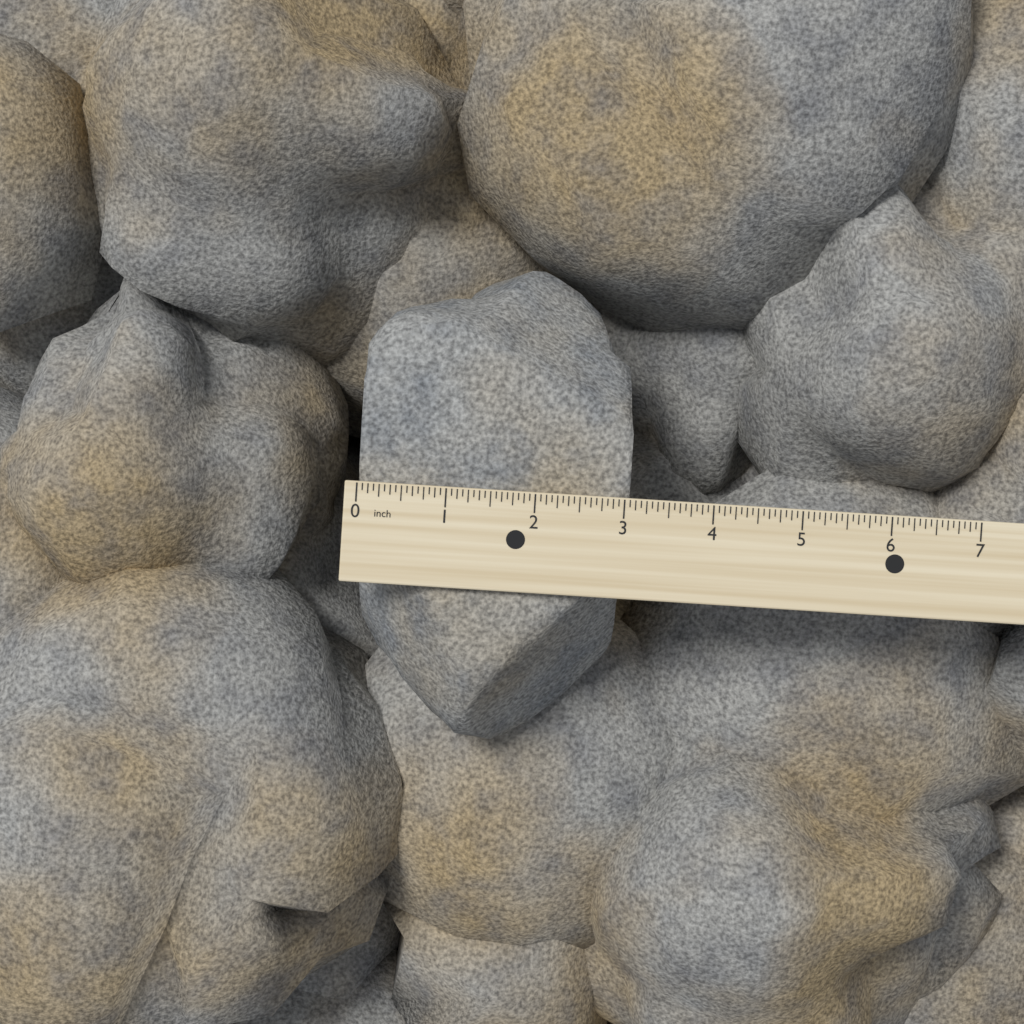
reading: 3.0625 inch
